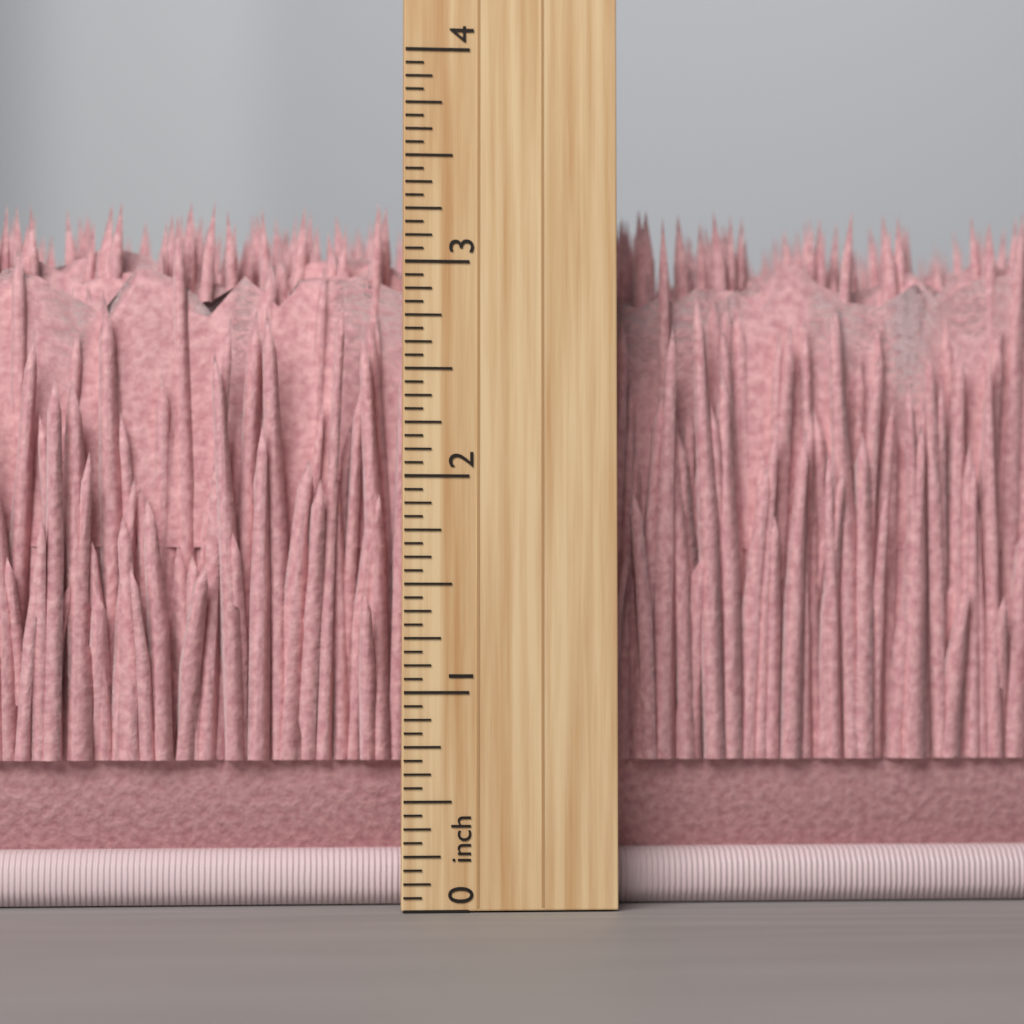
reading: 3.3750 inch
